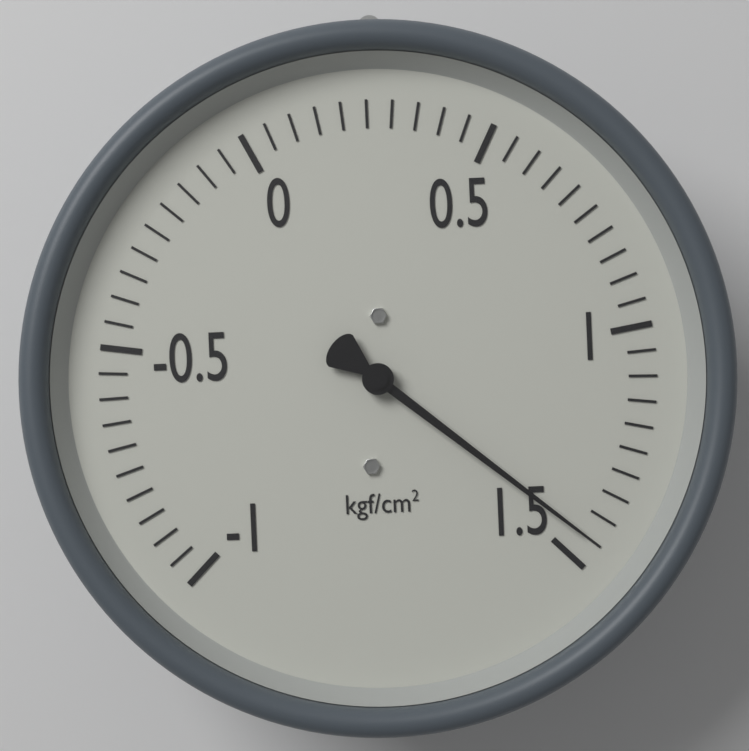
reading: 1.45 kgf/cm²
